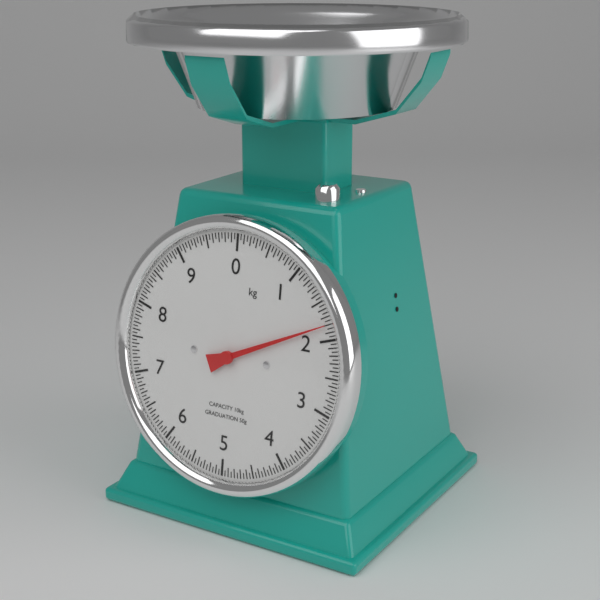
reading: 1.80 kg
